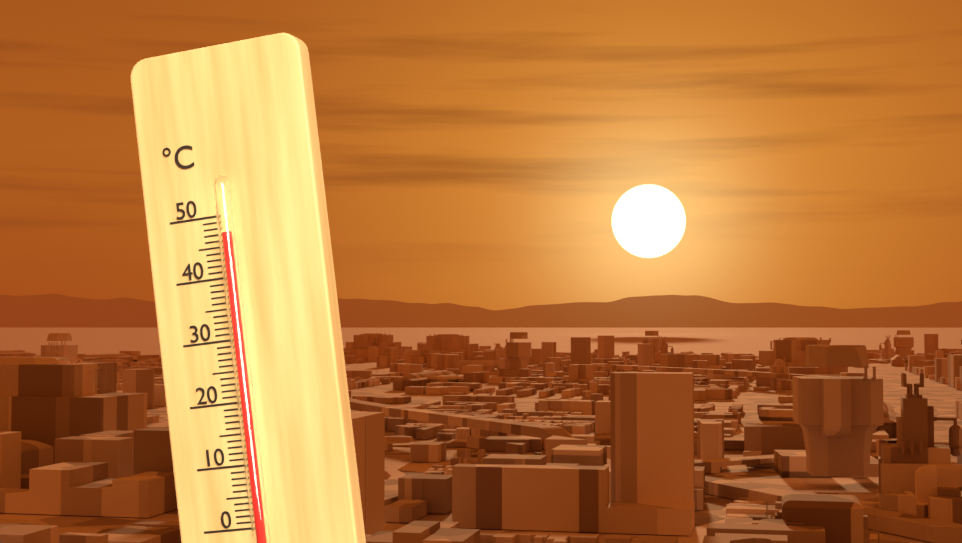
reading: 47 °C
